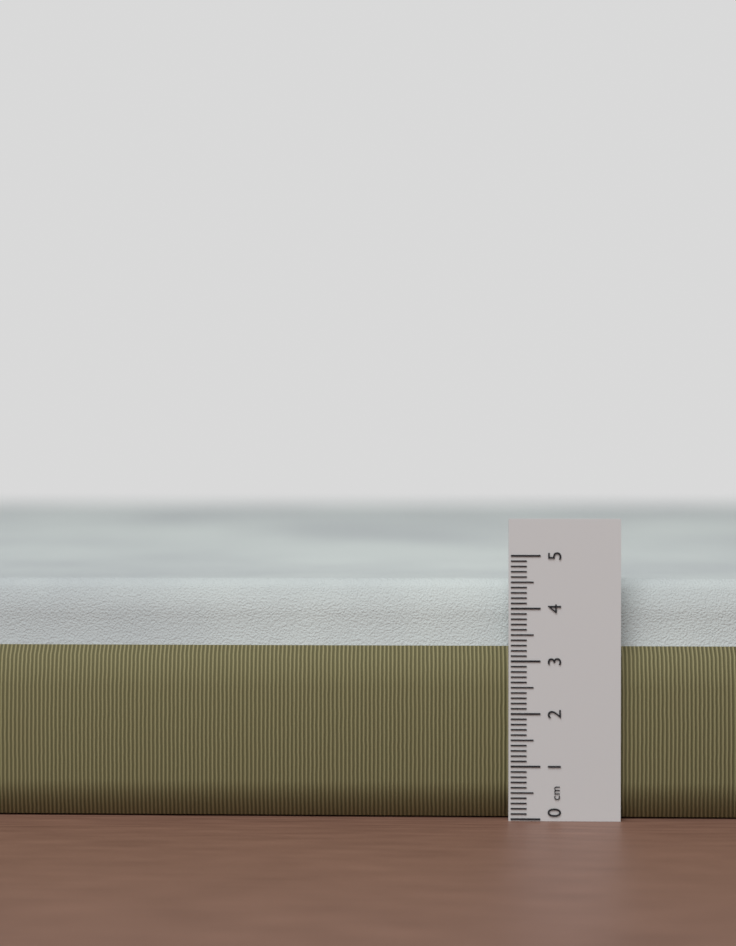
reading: 4.5 cm
